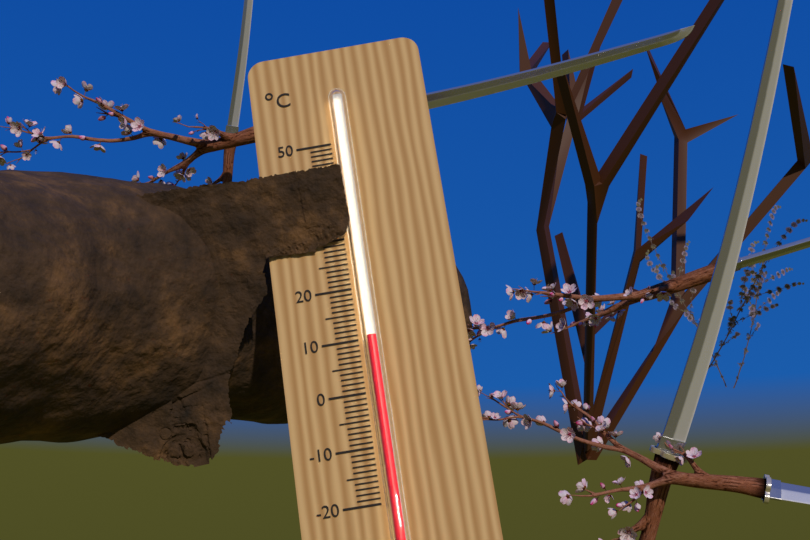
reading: 10 °C
